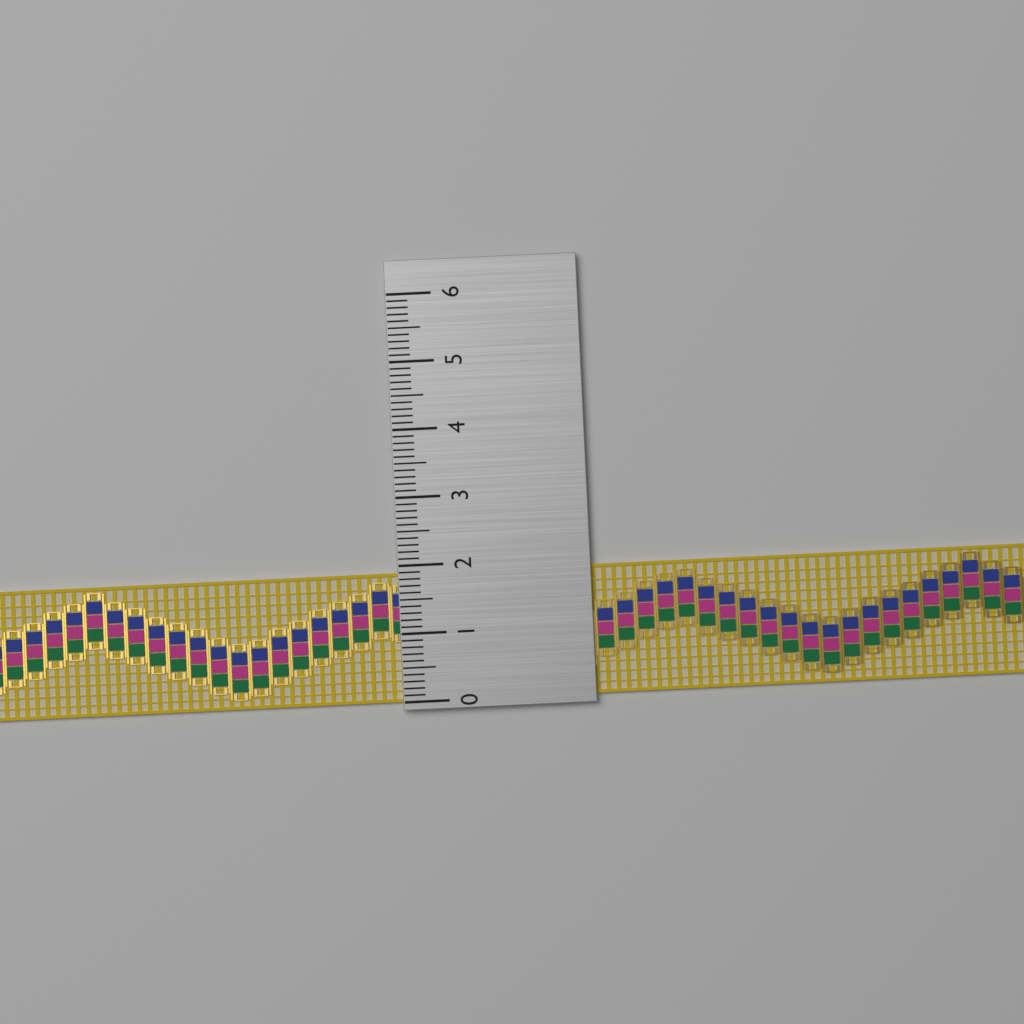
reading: 1.9 (no unit)
